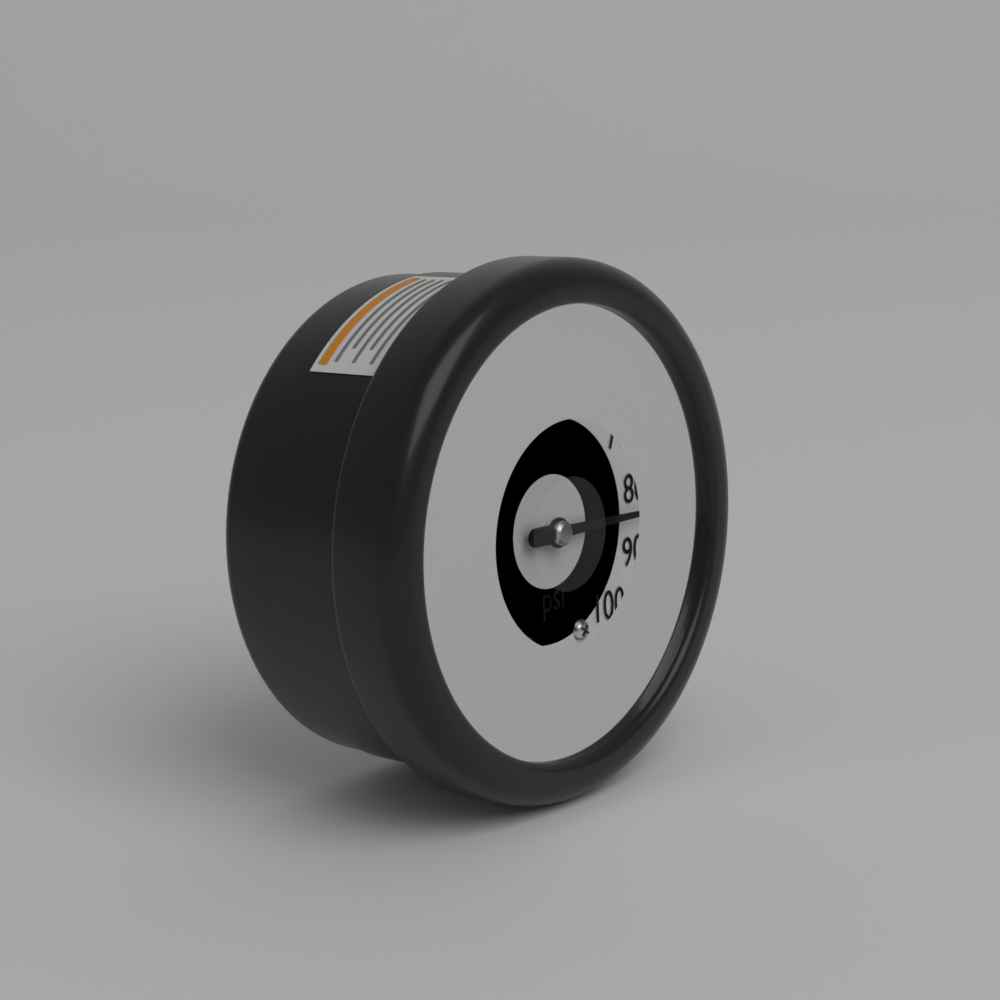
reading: 84 psi
